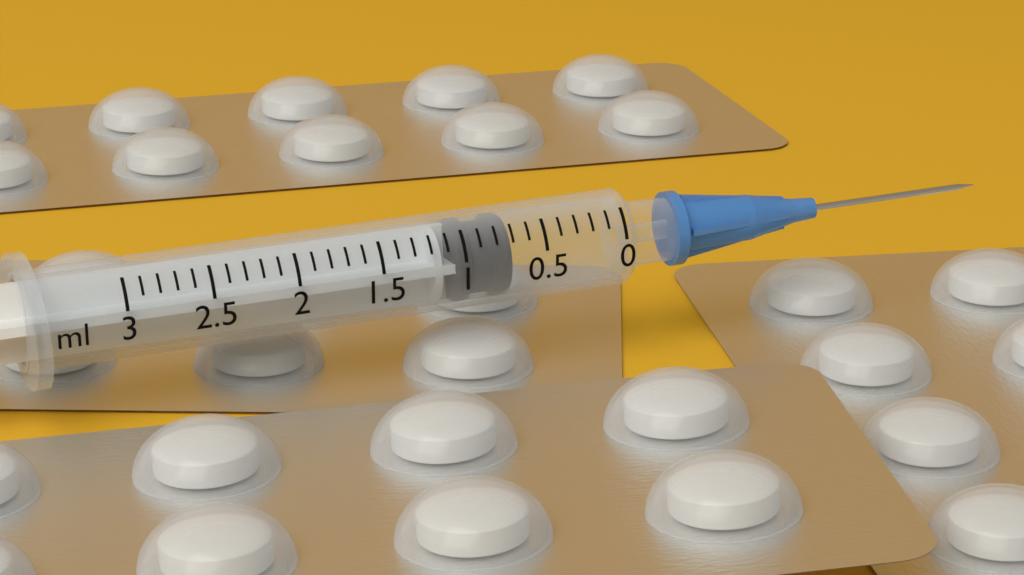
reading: 0.7 ml
